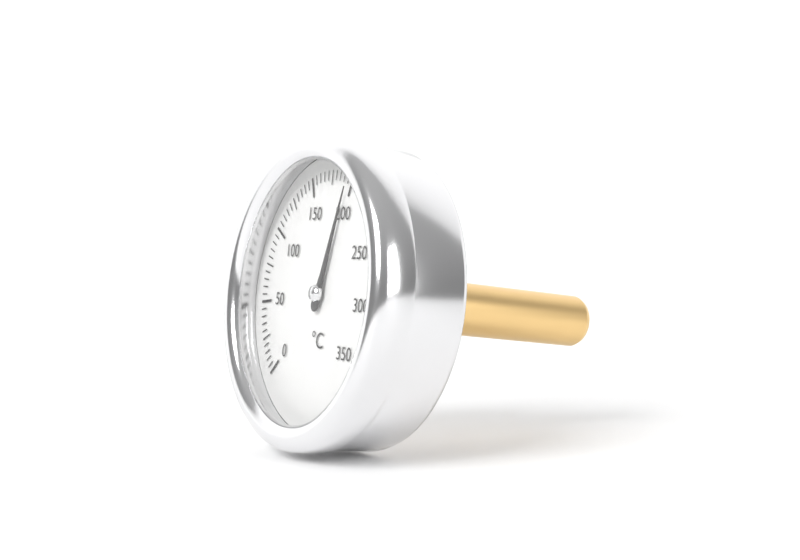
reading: 195 °C
